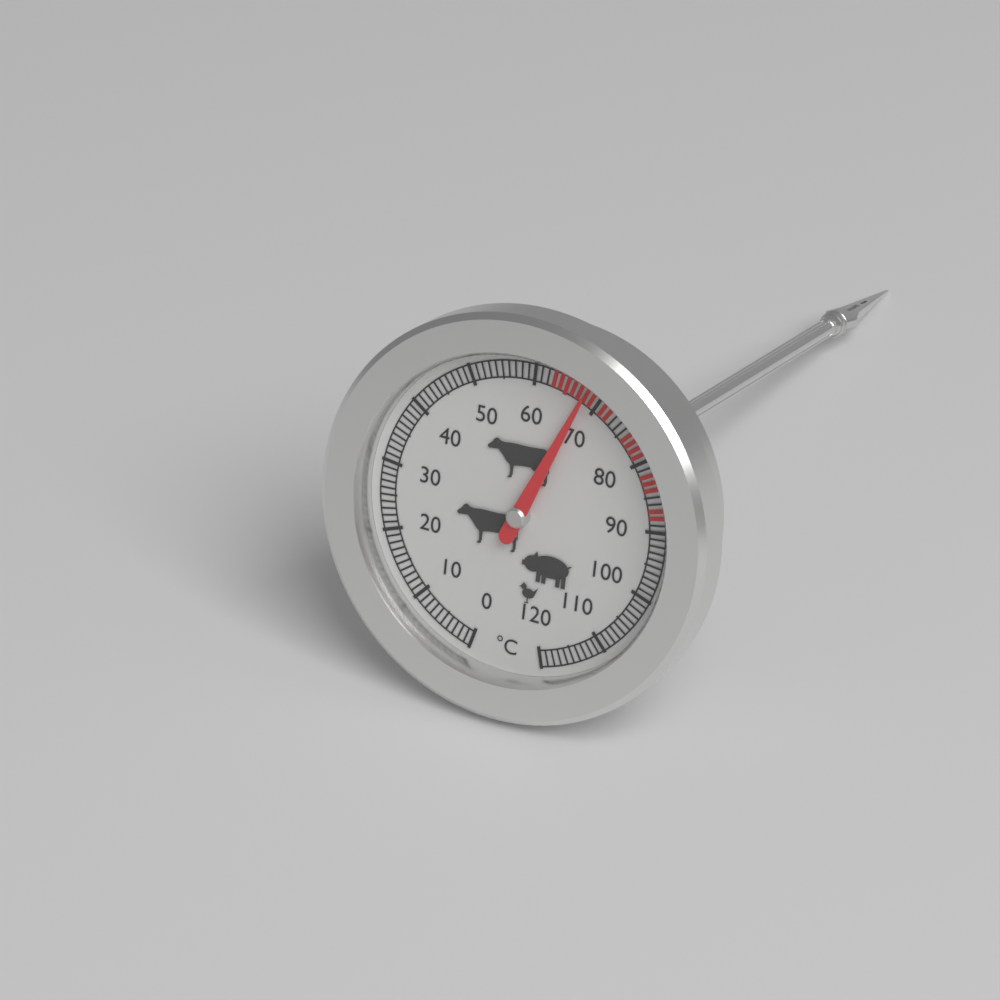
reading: 68 °C
